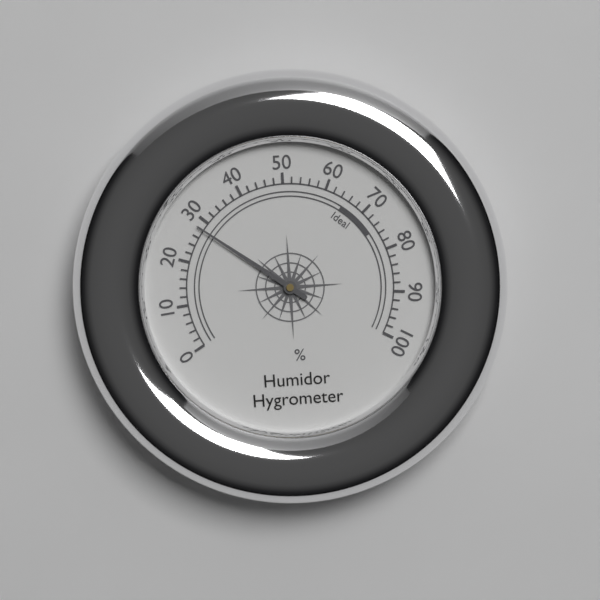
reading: 28 %
